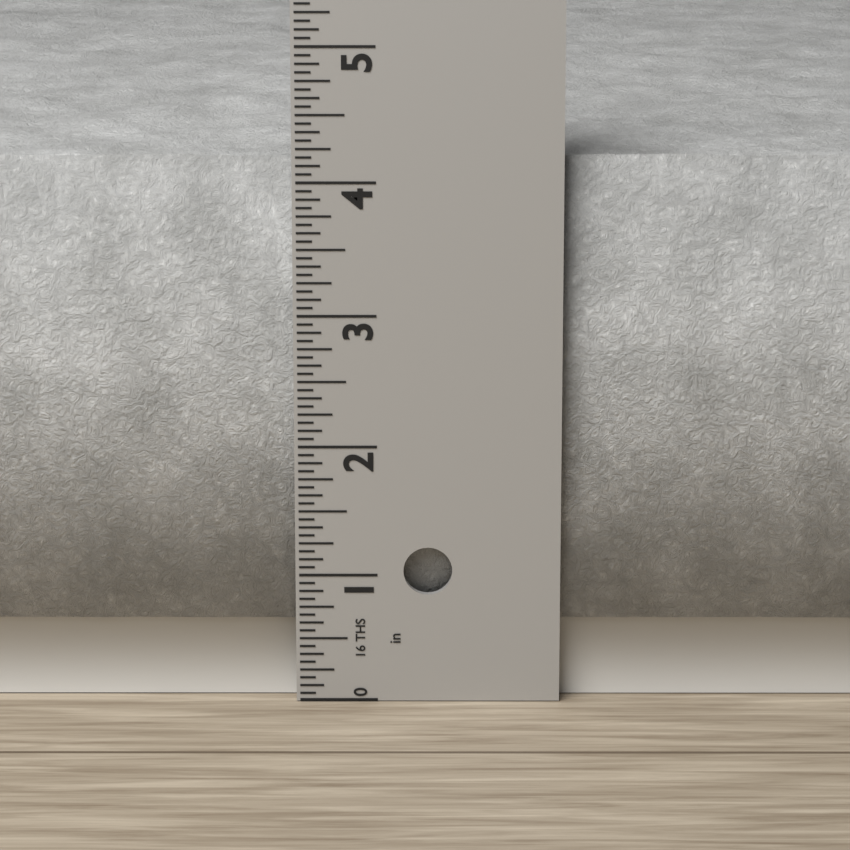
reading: 4.1875 in
